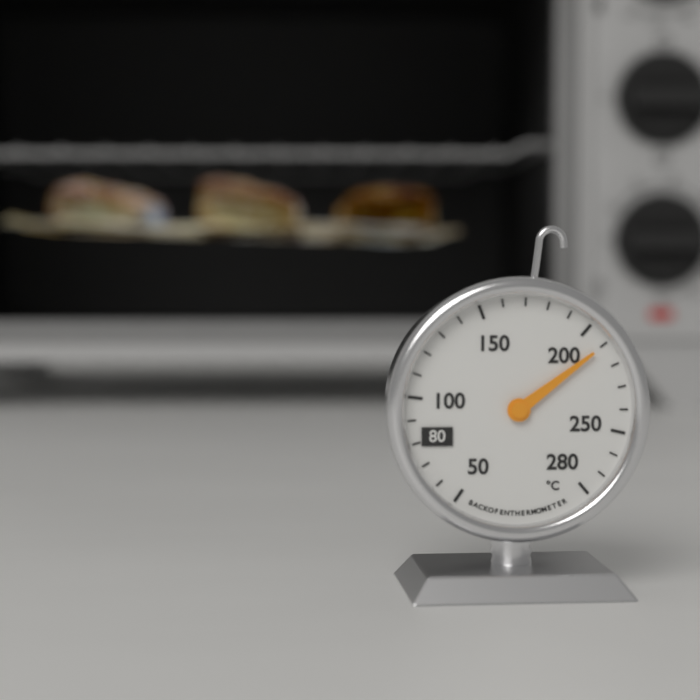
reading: 210 °C
